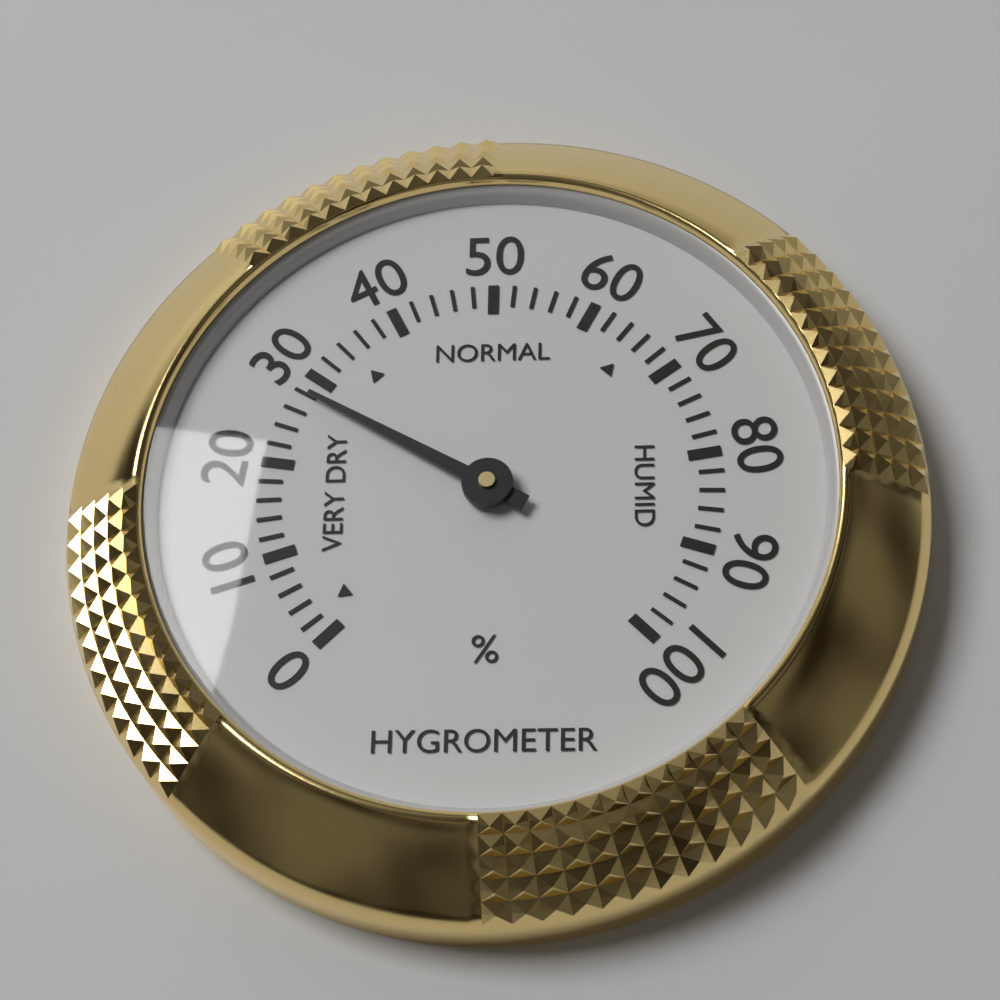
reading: 28 %
